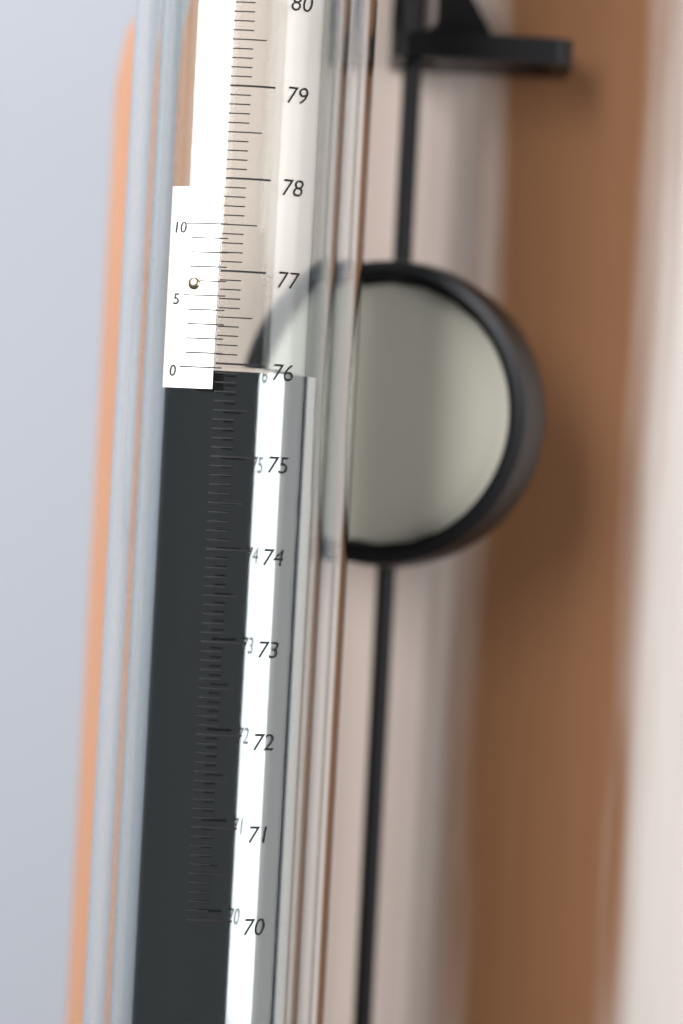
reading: 76.0 cm
